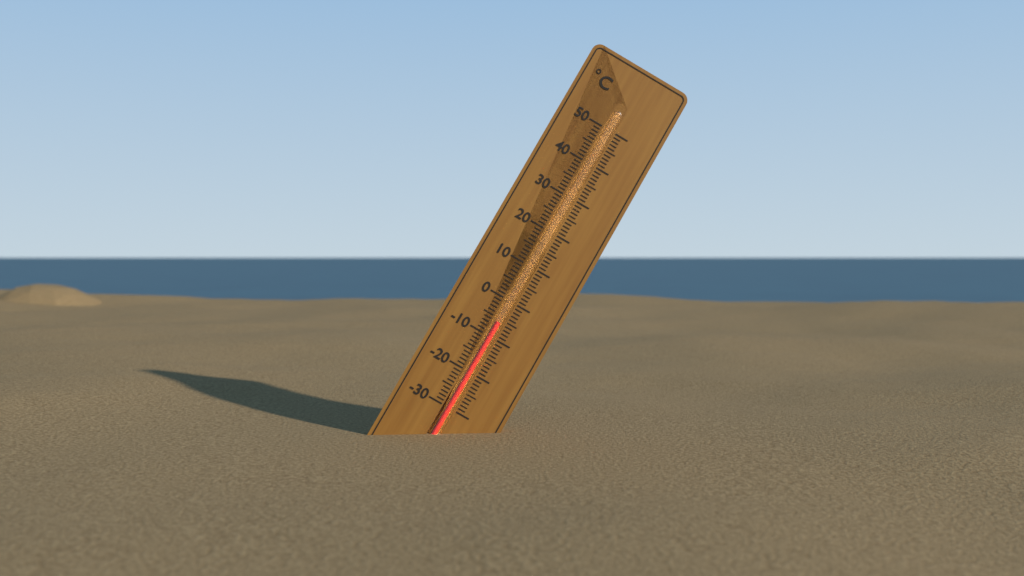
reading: -6 °C
